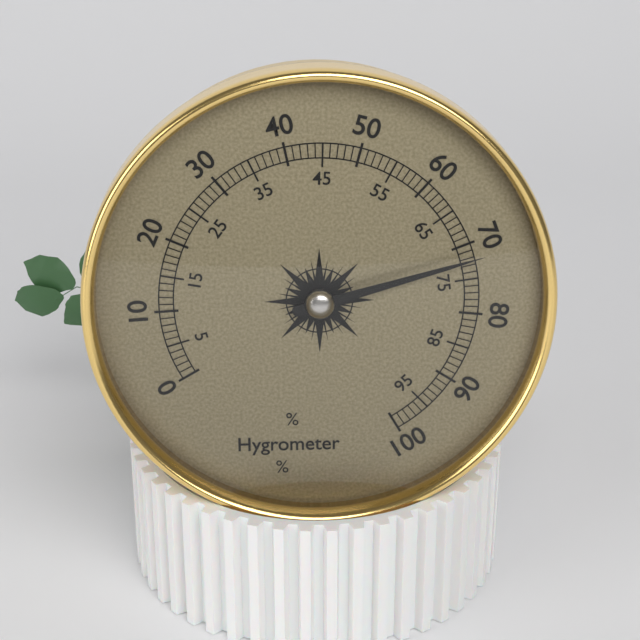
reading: 72 %
